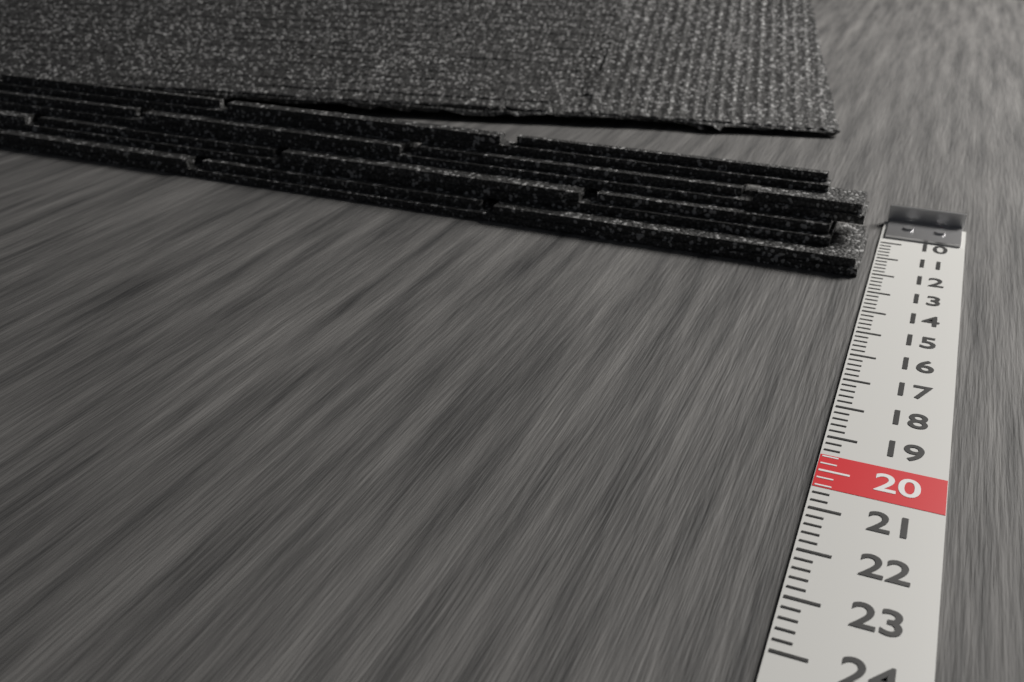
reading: 12.2 (no unit)
